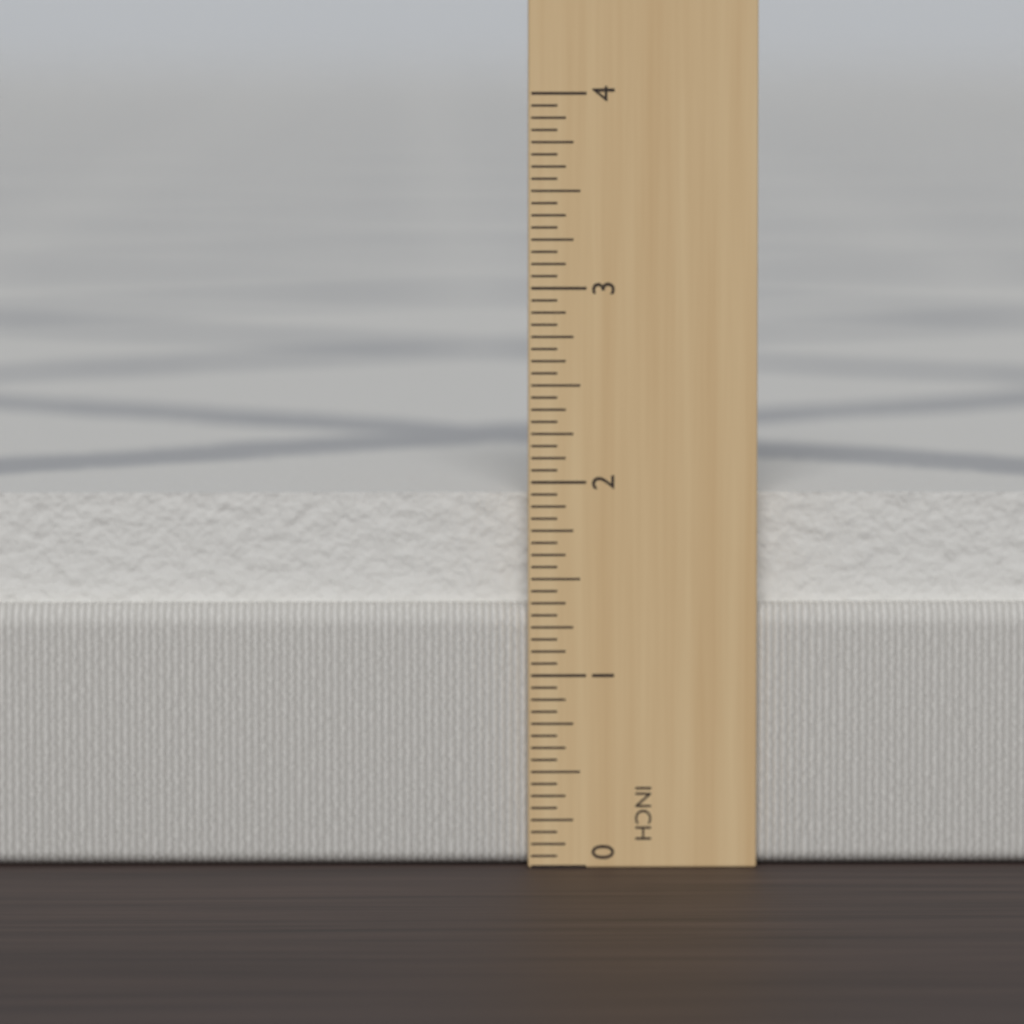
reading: 1.9375 in
